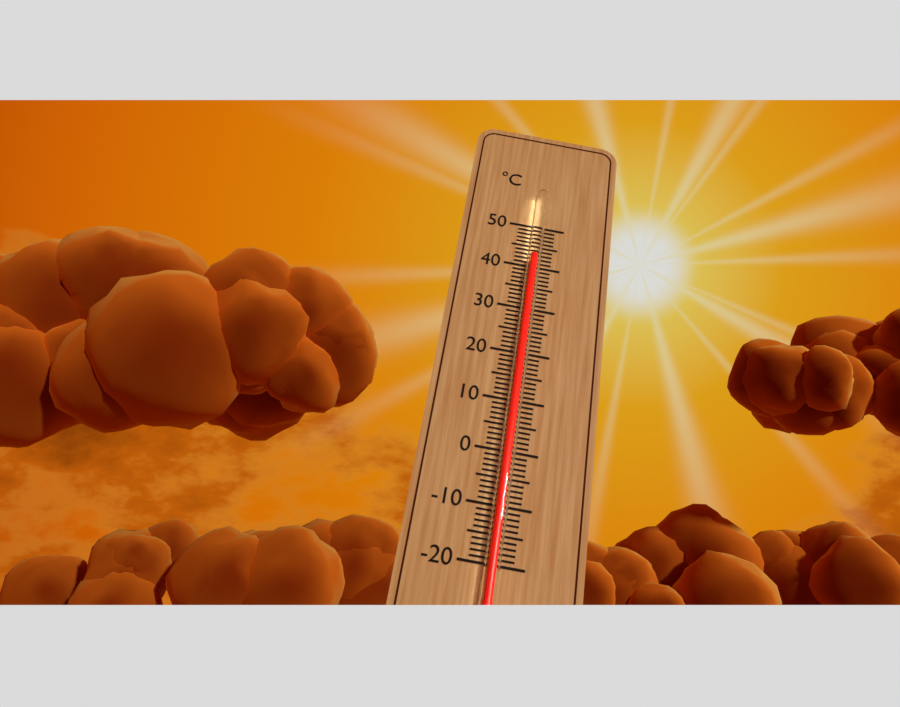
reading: 42 °C
